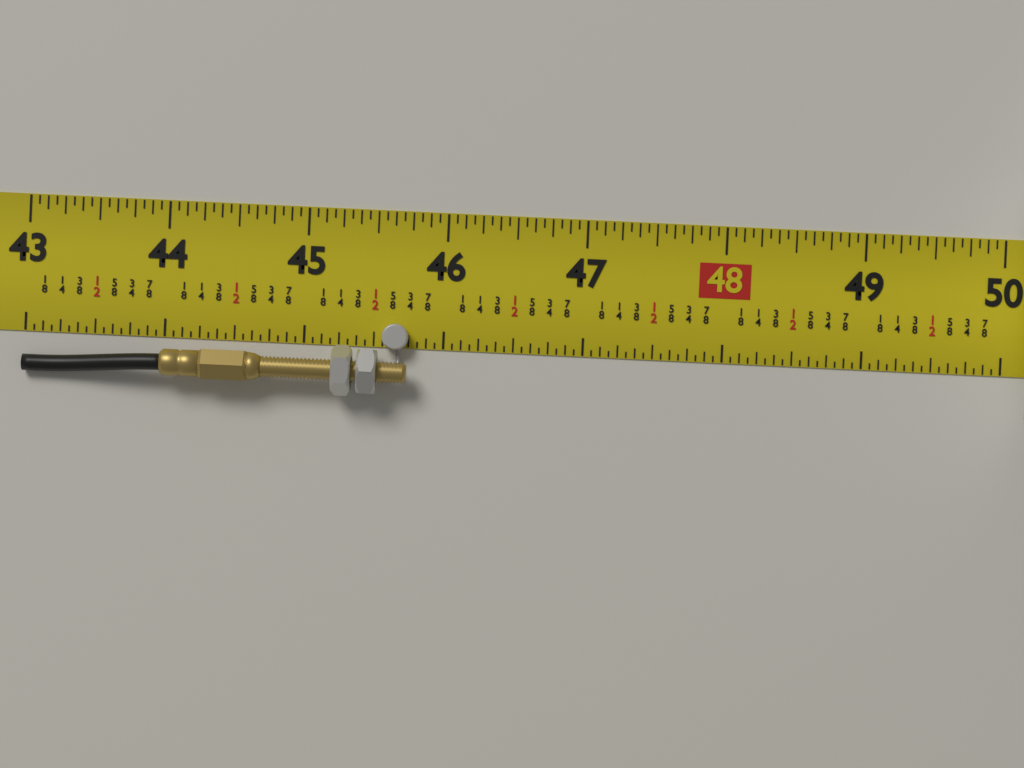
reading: 45.7500 in
